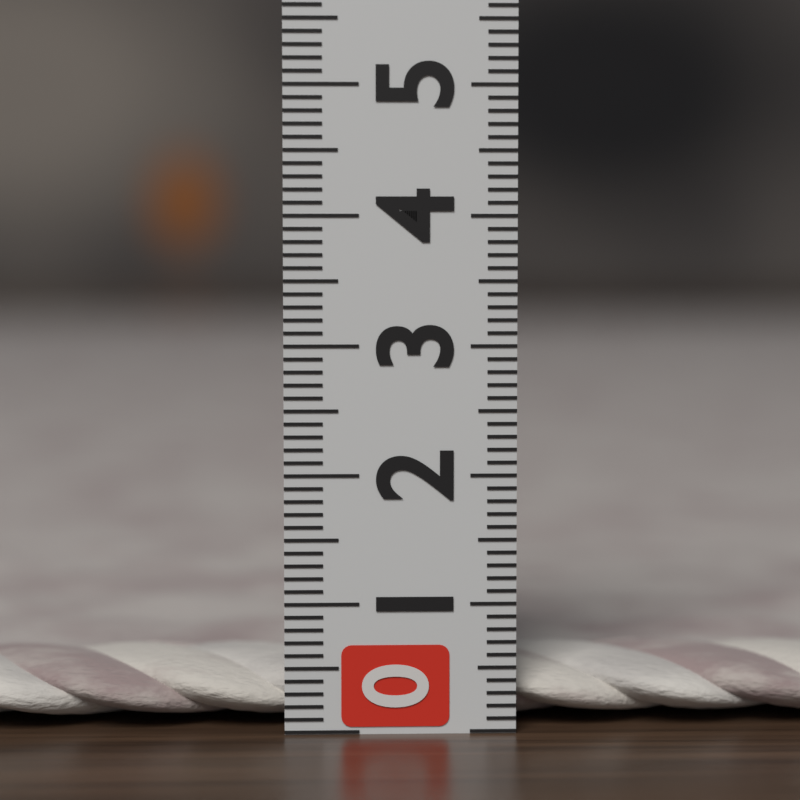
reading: 0.5 (no unit)
